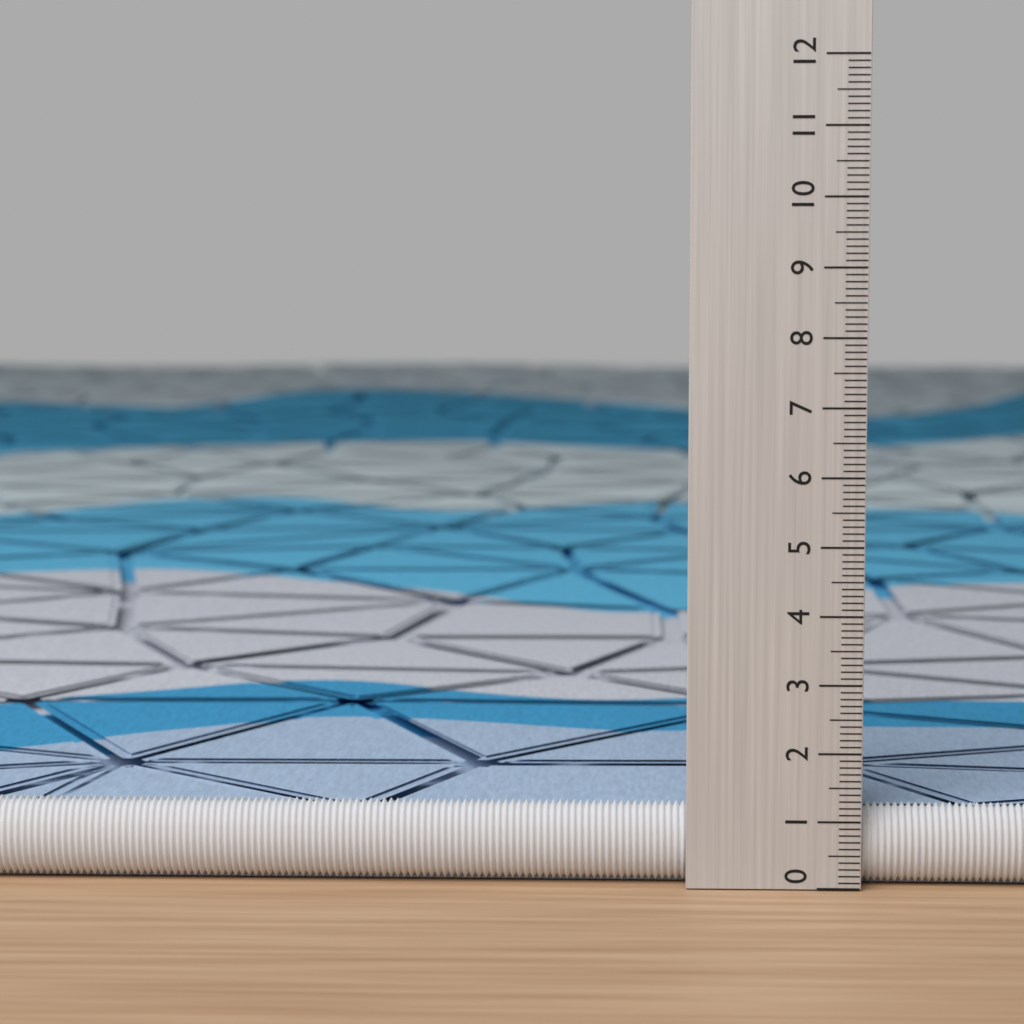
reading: 1.2 (no unit)
